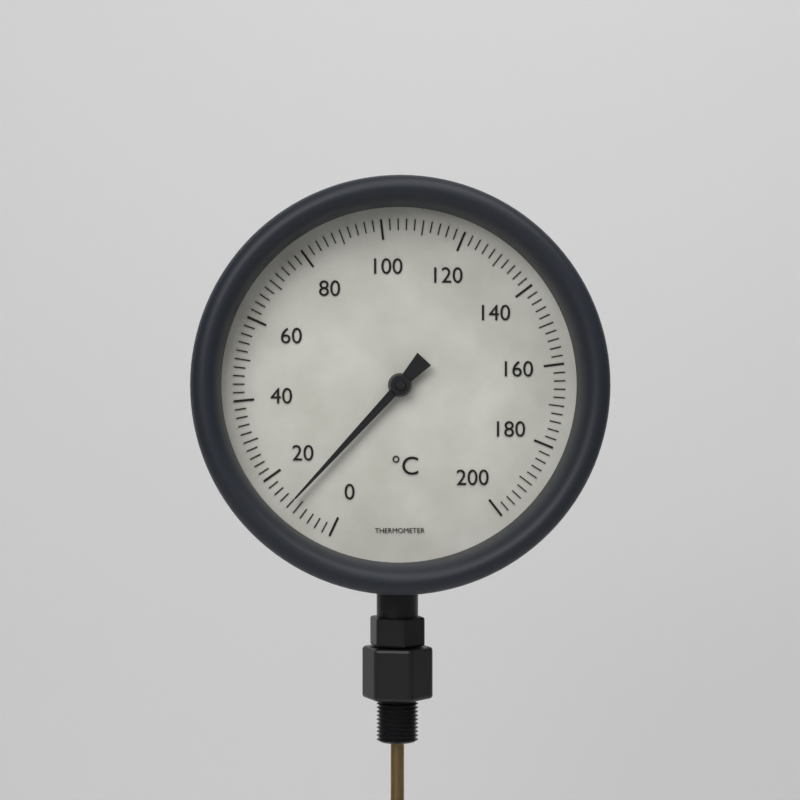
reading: 12 °C
